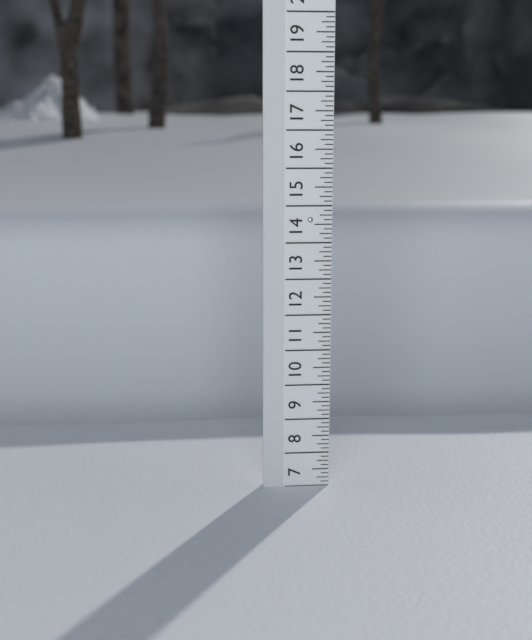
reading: 7.000 (no unit)
